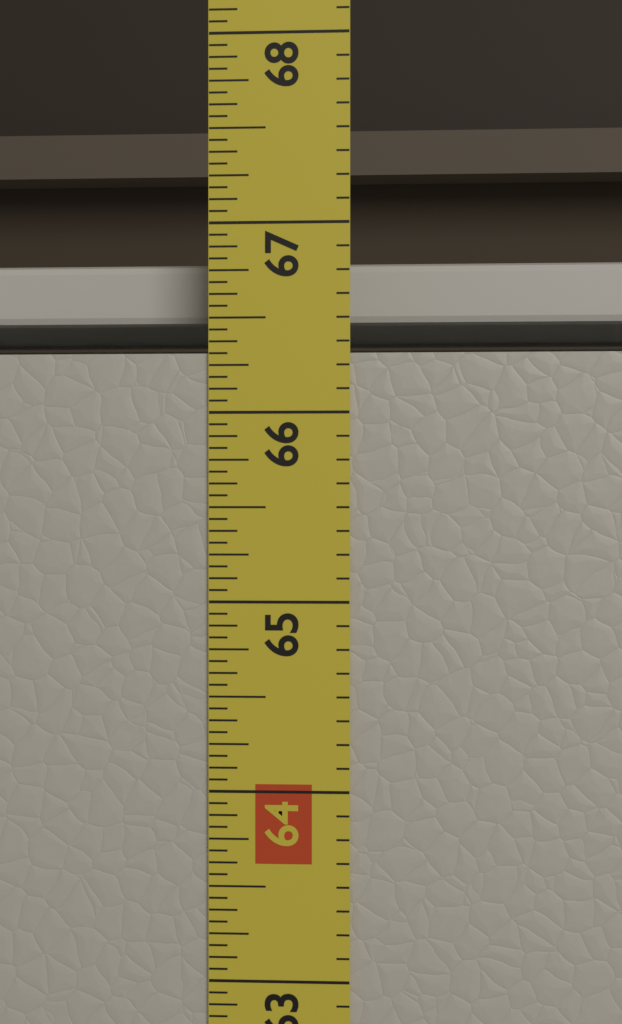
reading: 66.3125 in
